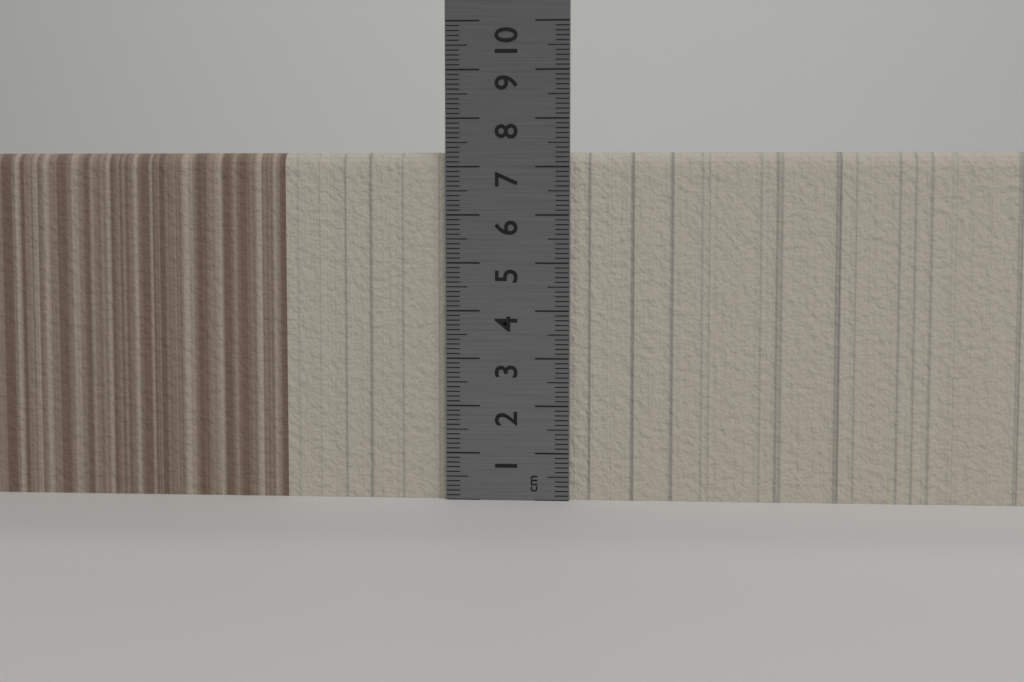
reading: 7.3 cm
